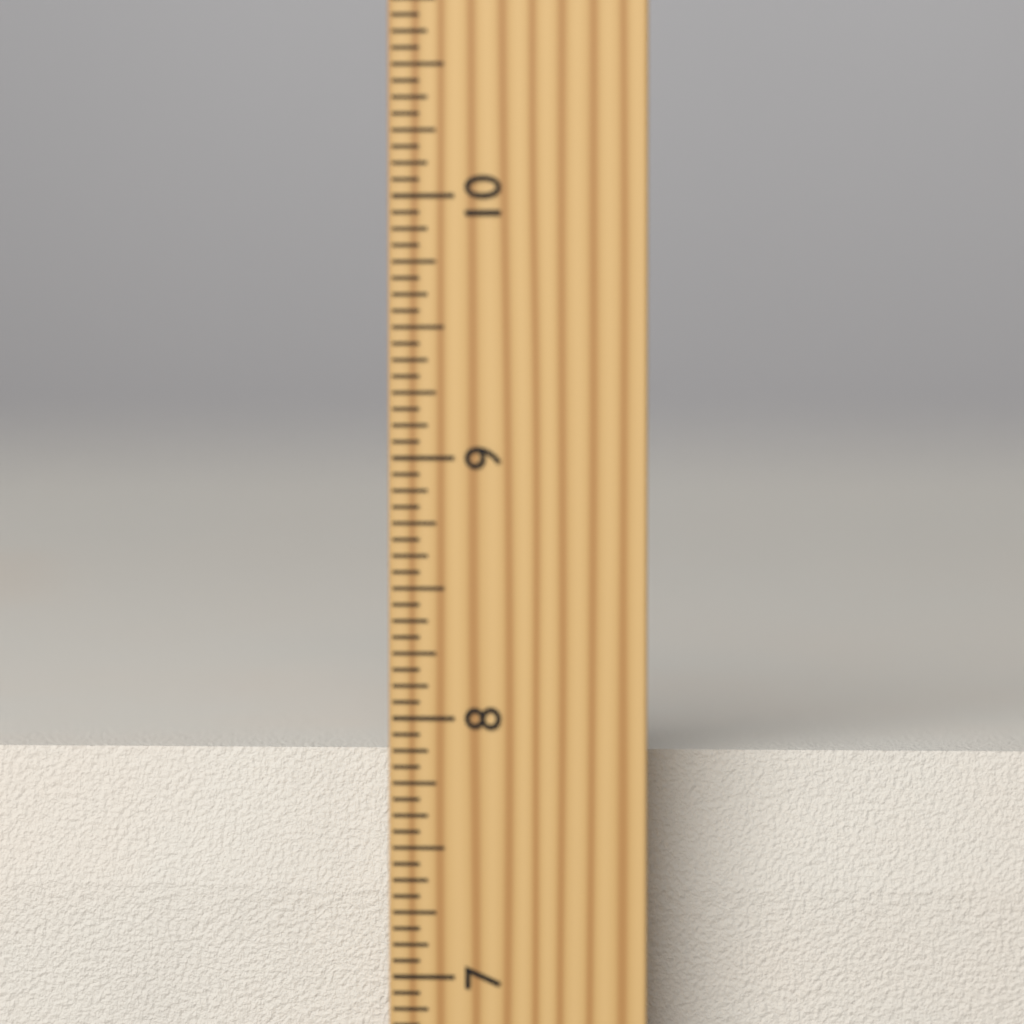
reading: 7.8125 inch
